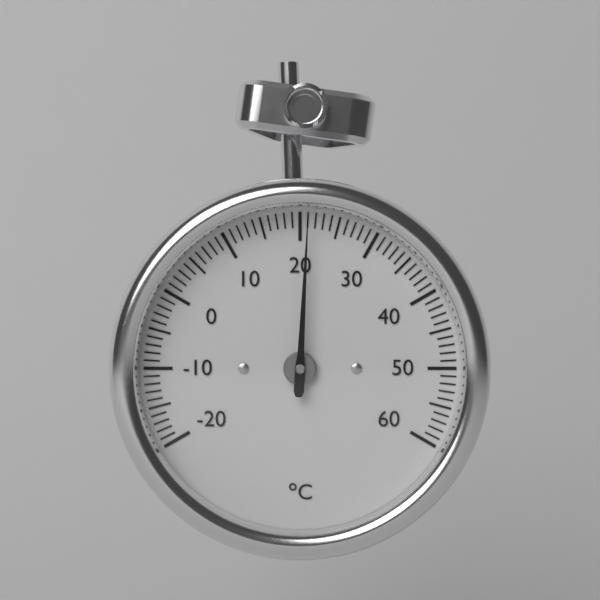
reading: 21 °C
